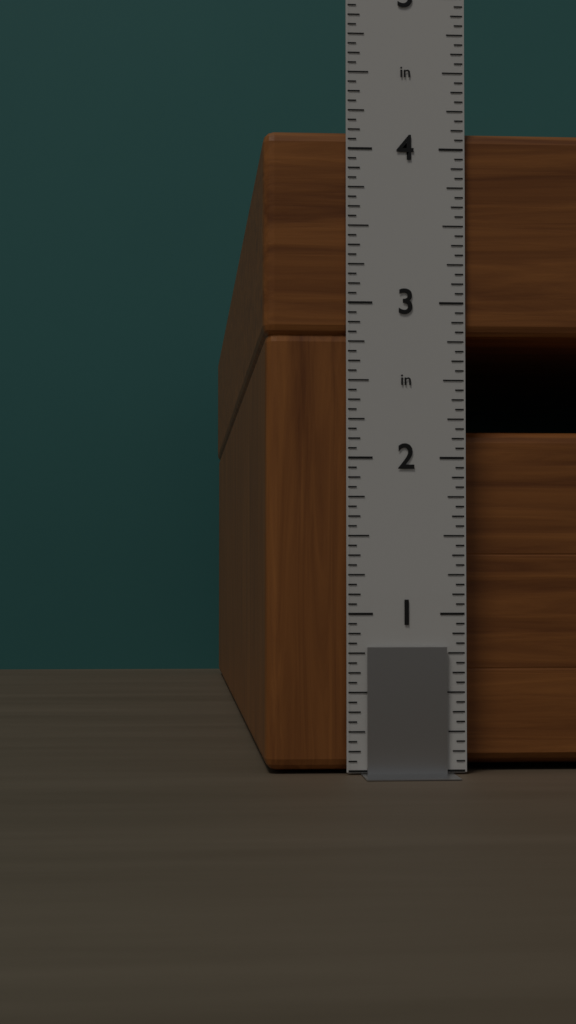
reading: 4.1250 in
